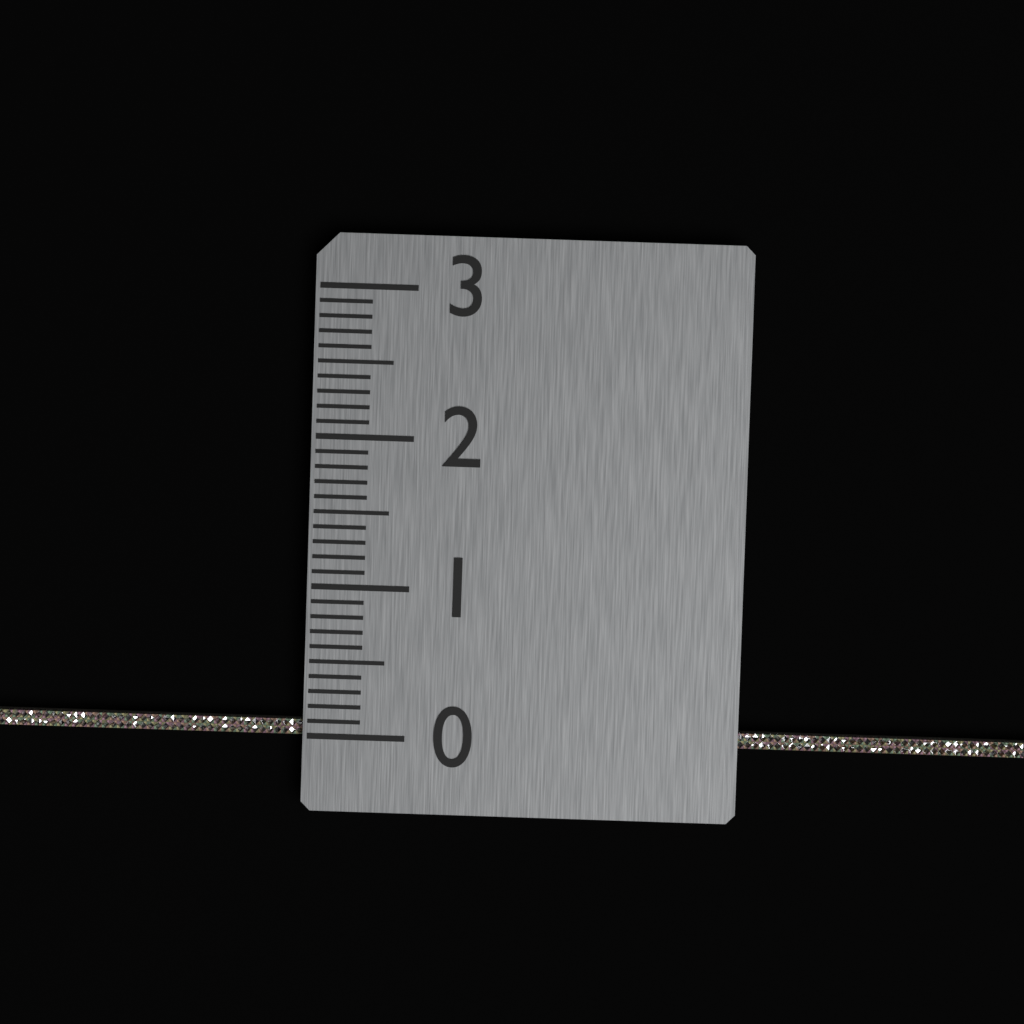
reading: 0.1 (no unit)
